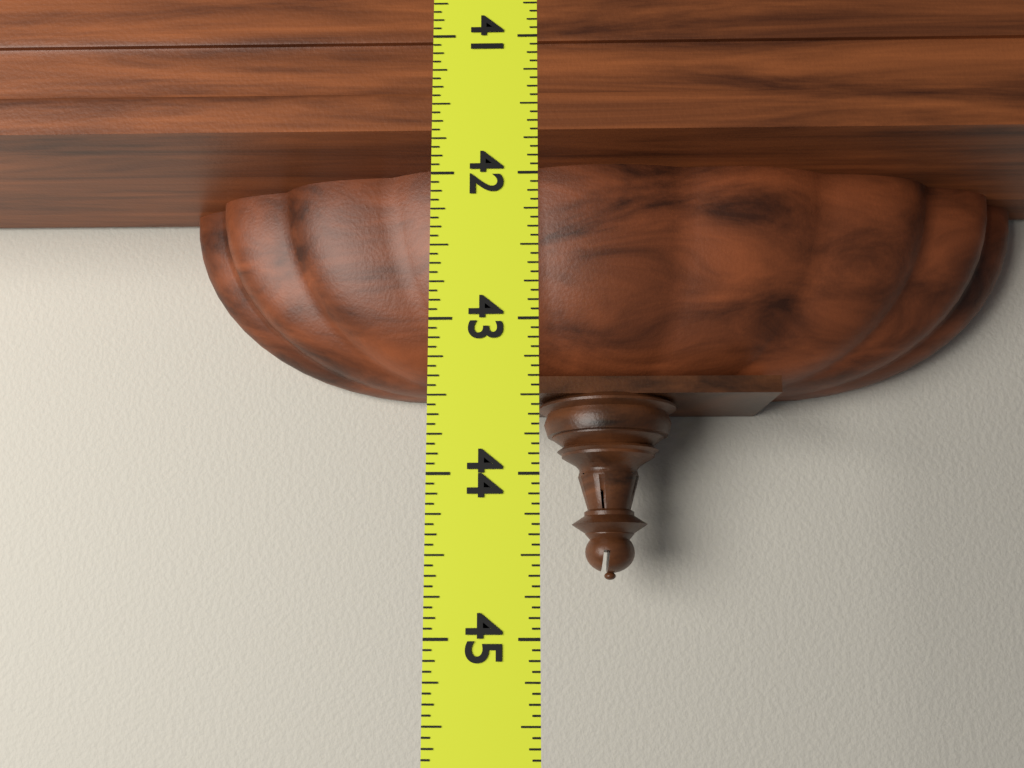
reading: 44.5000 (no unit)
